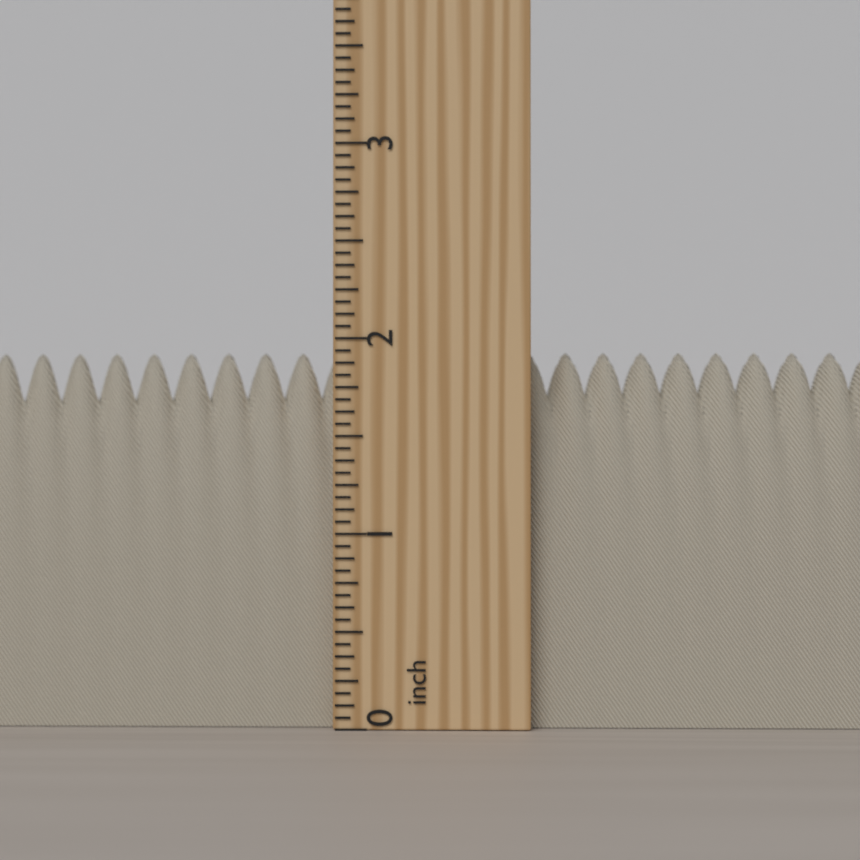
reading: 1.9375 inch
